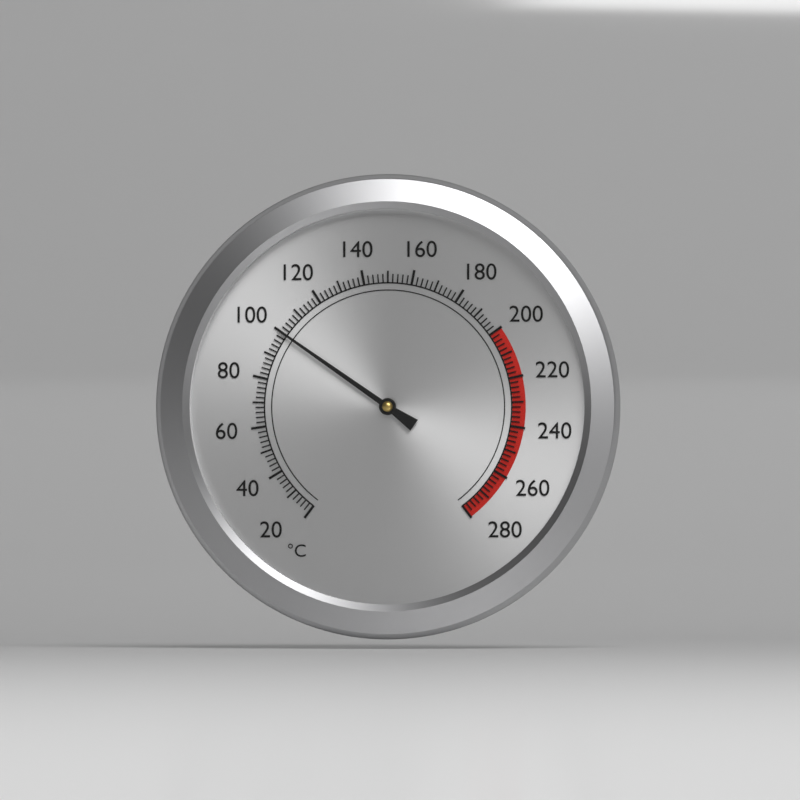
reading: 100 °C
